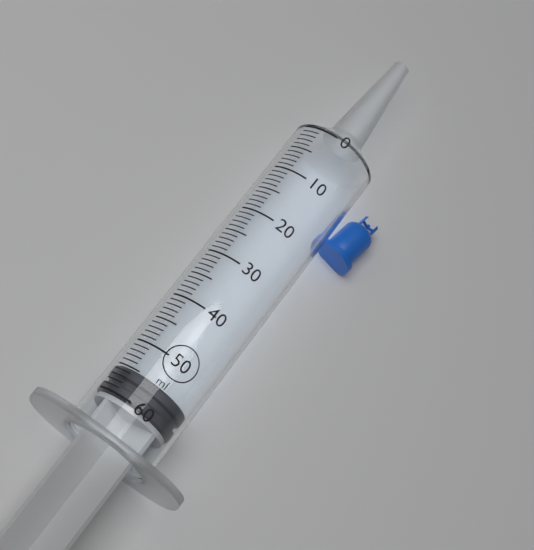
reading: 55 ml
